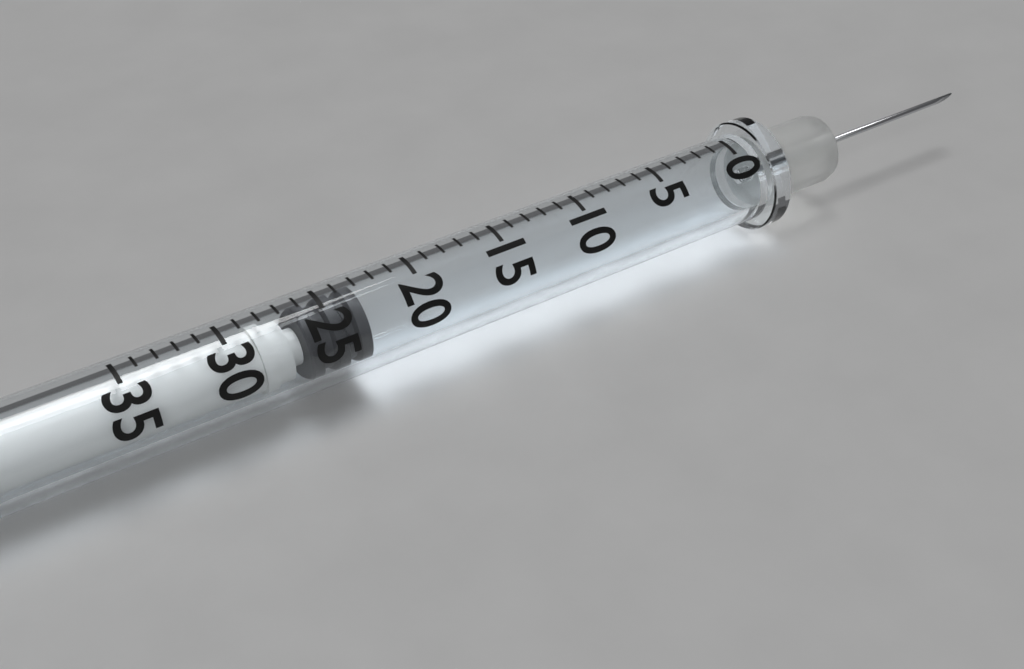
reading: 23 (no unit)
